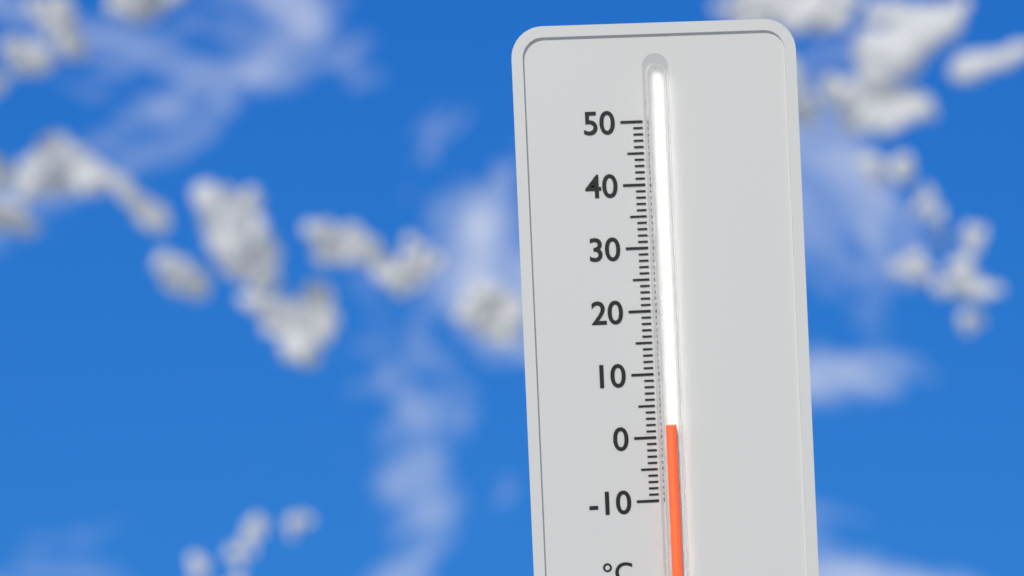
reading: 2 °C
